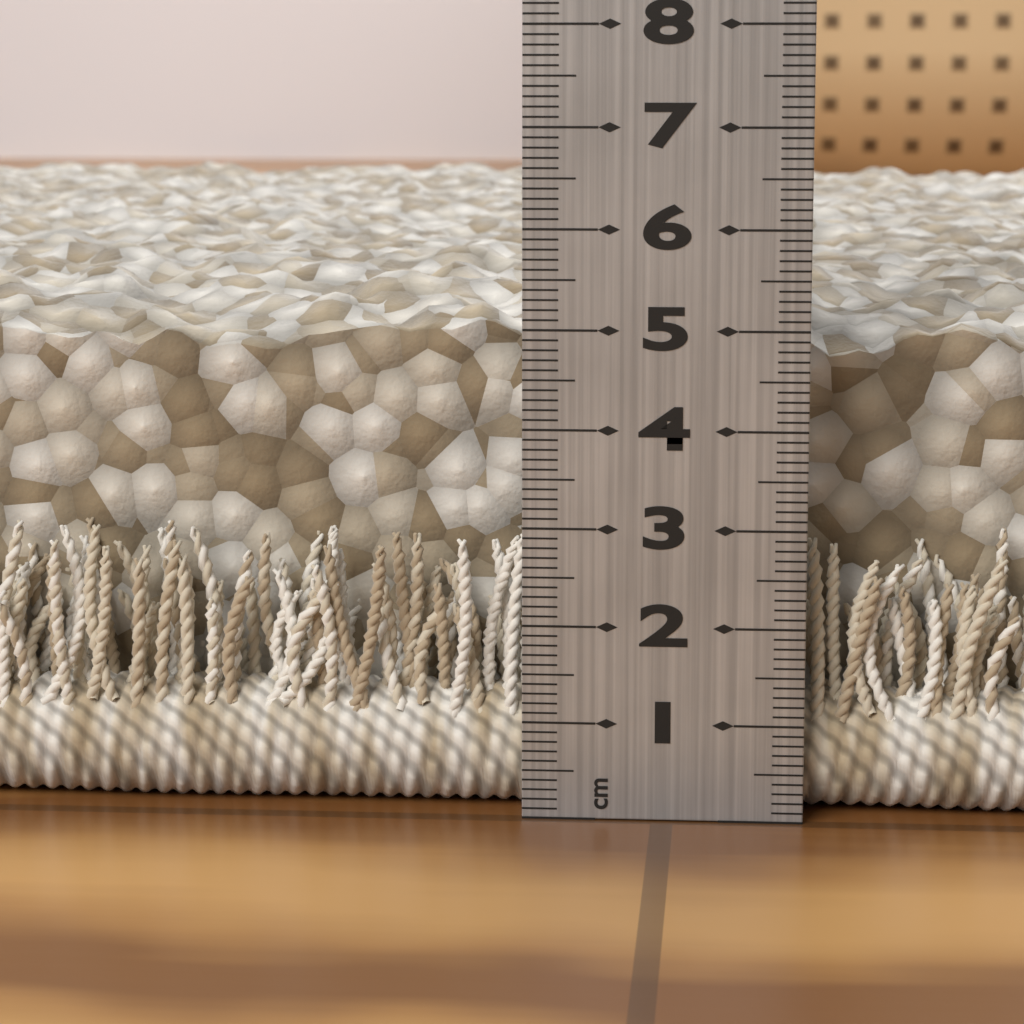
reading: 5.5 cm
